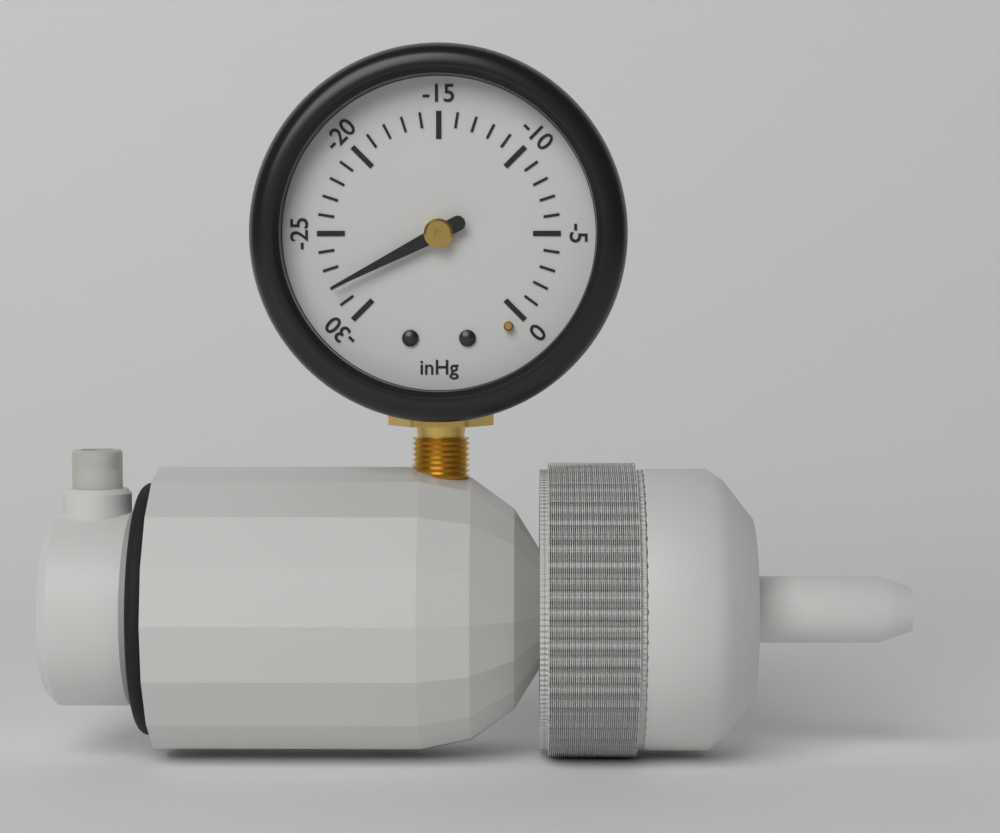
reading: -28 inHg
